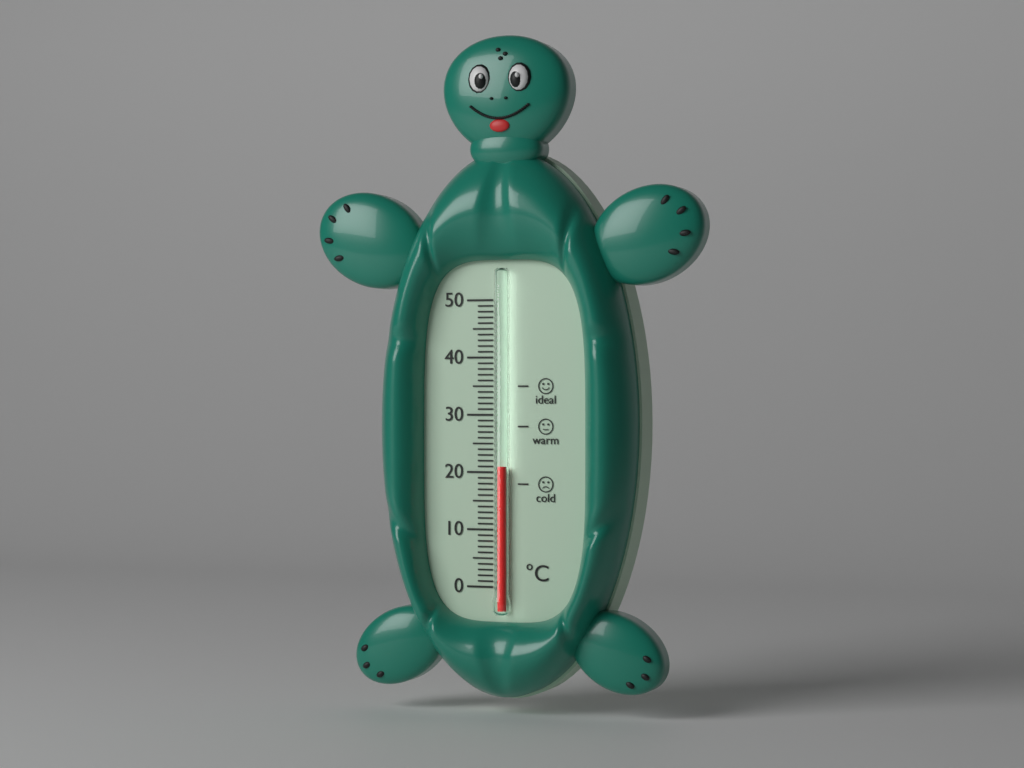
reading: 21 °C
